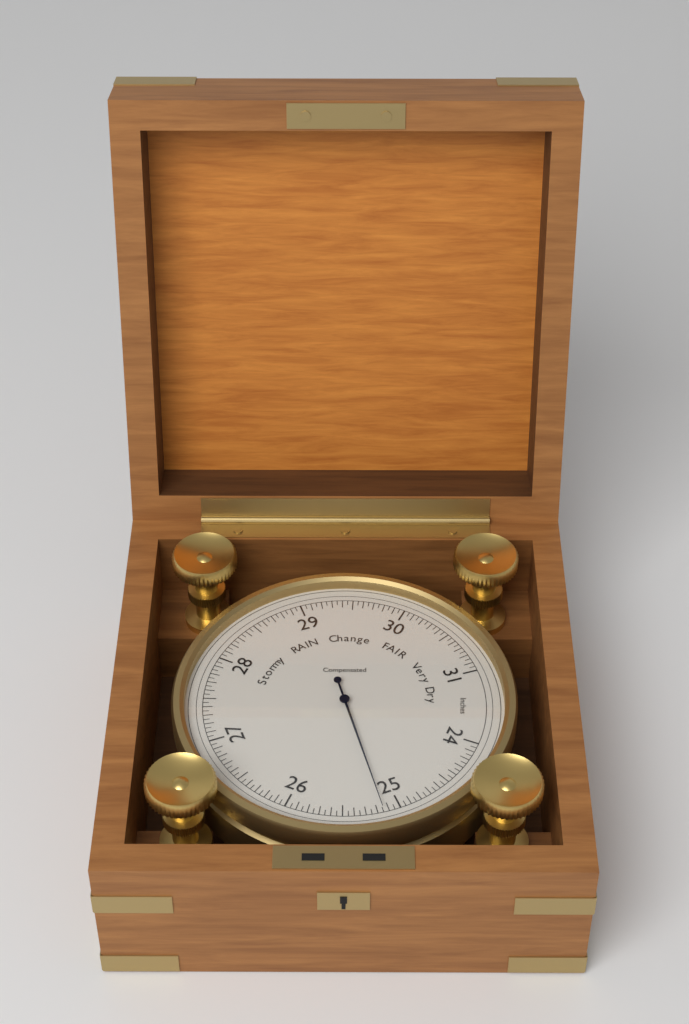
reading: 25.15 inHg
